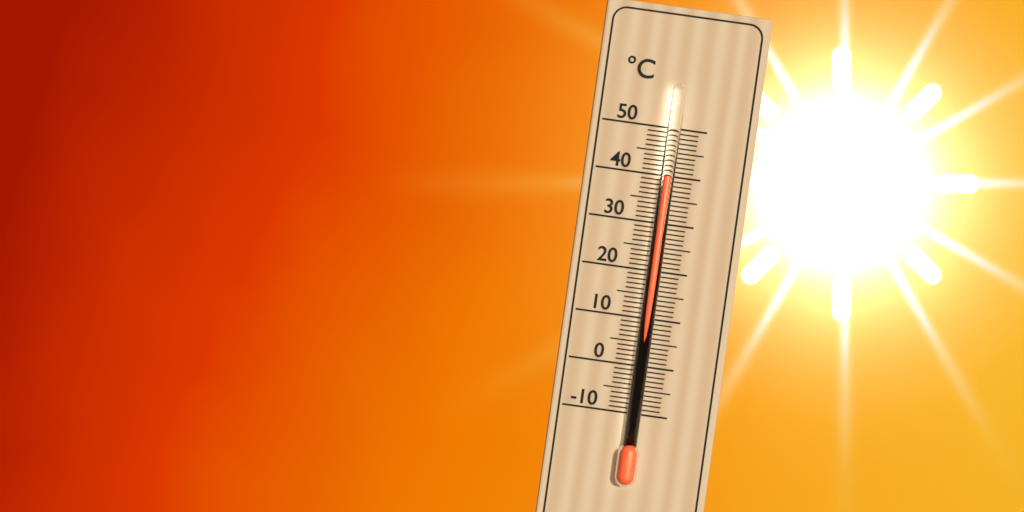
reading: 40 °C
